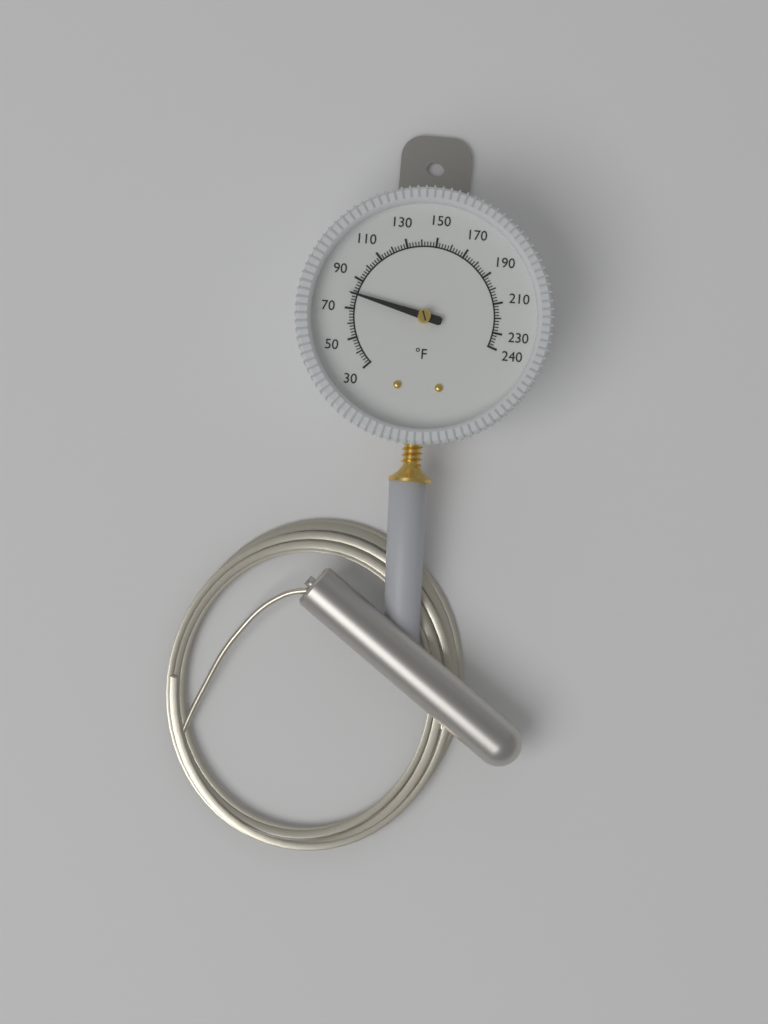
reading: 80 °F
